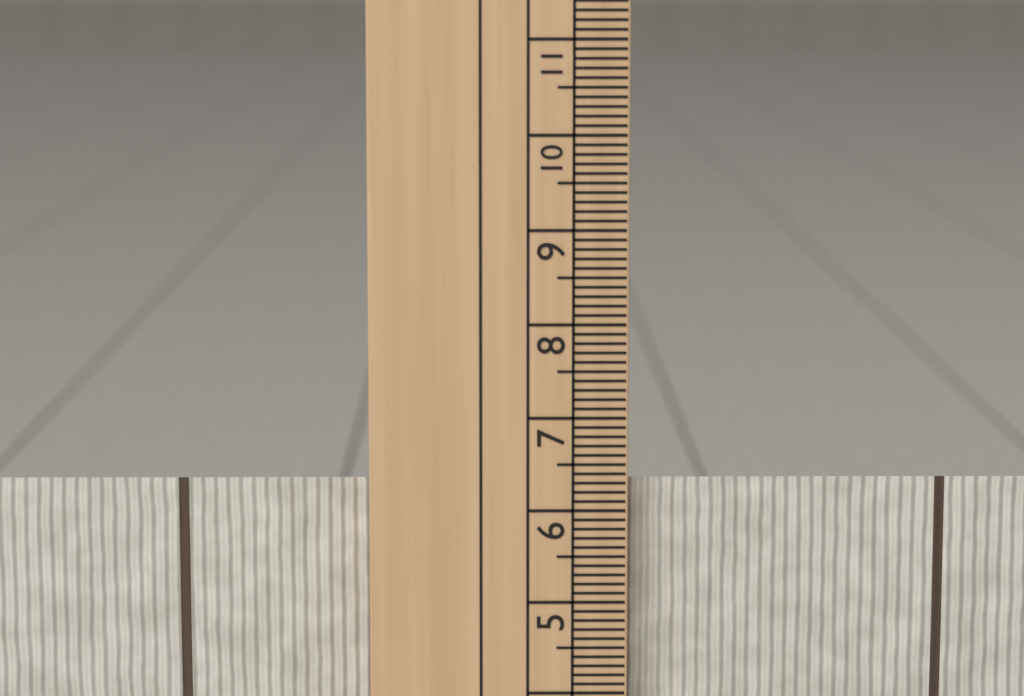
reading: 6.3 cm
